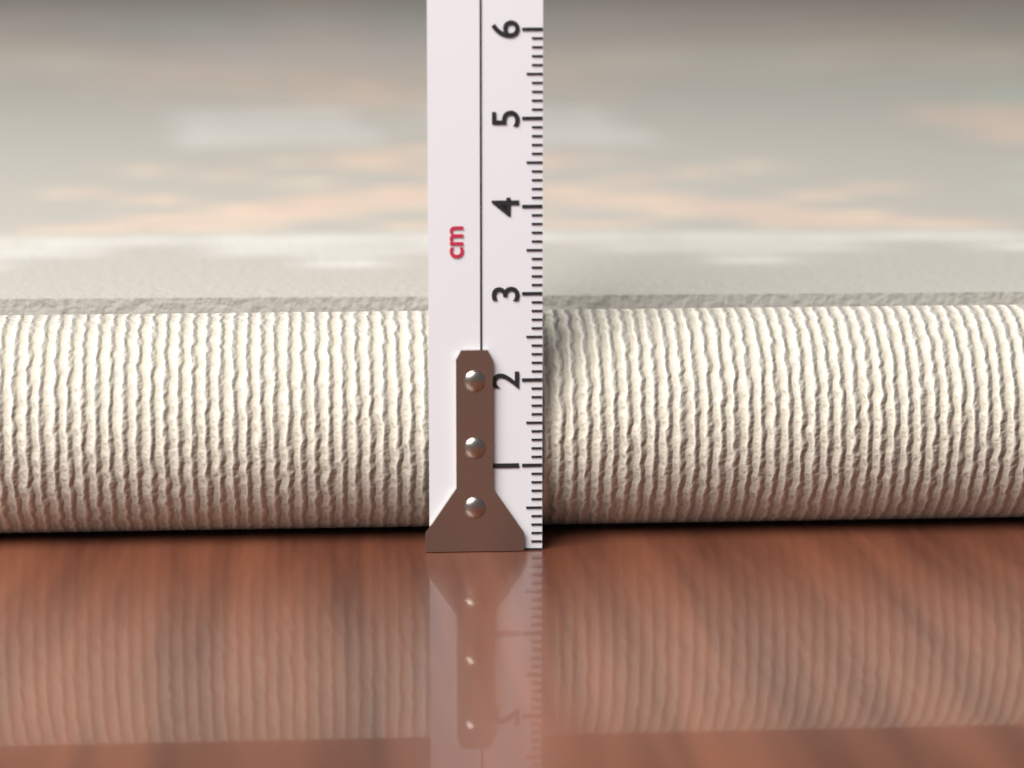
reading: 2.6 cm
